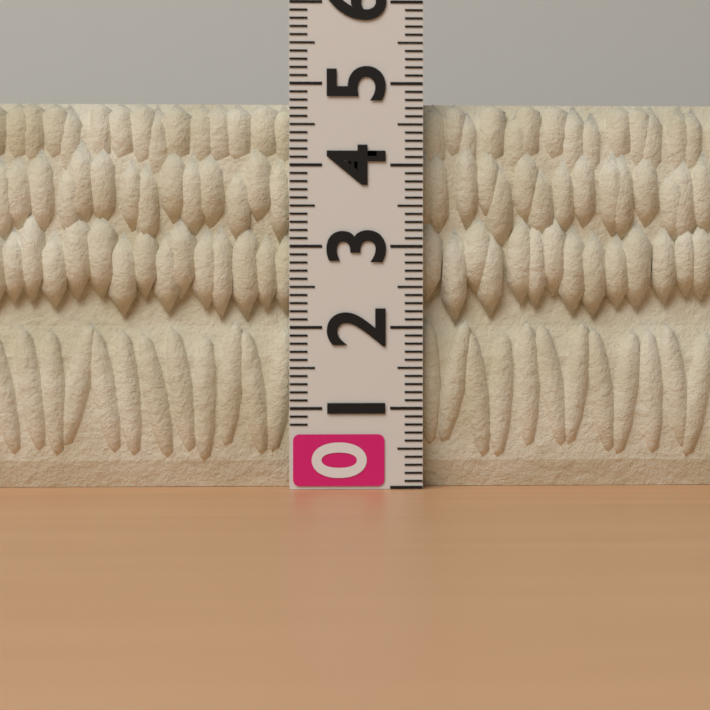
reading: 4.8 (no unit)
